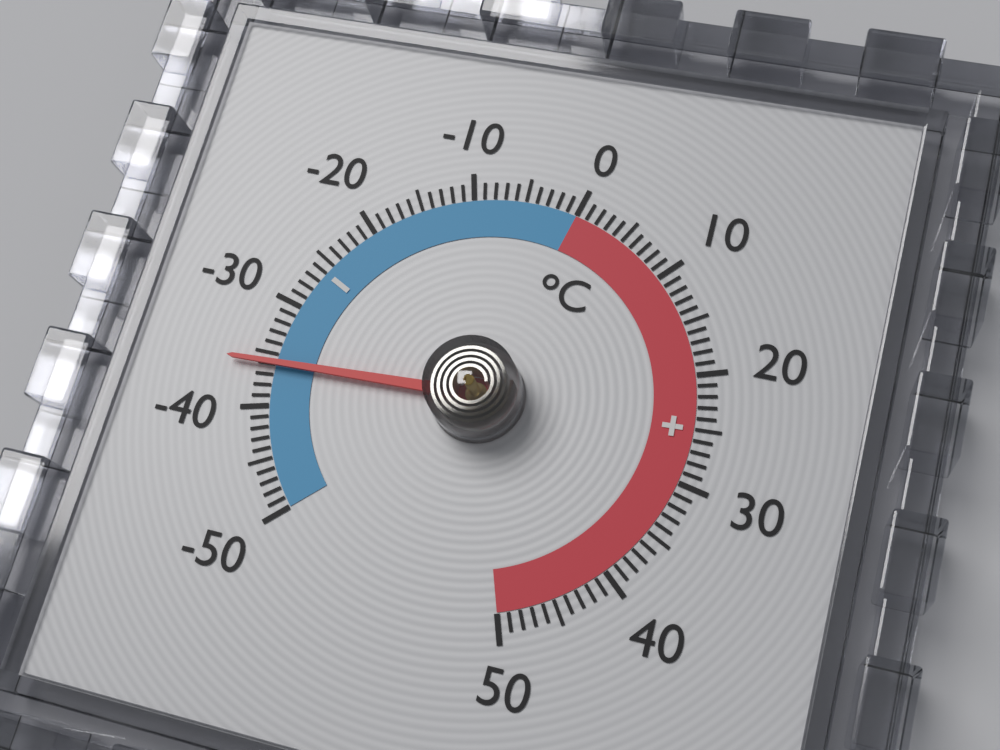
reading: -36 °C
